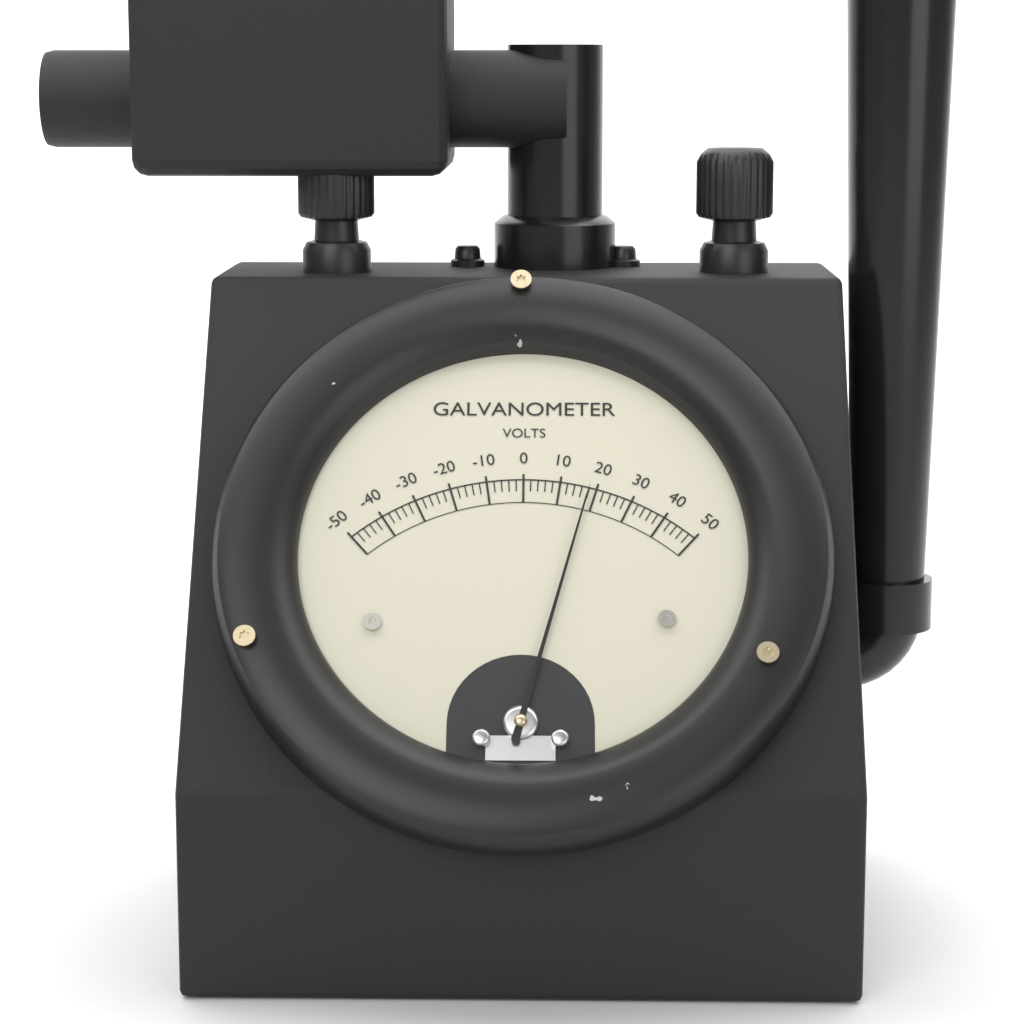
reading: 18 V
